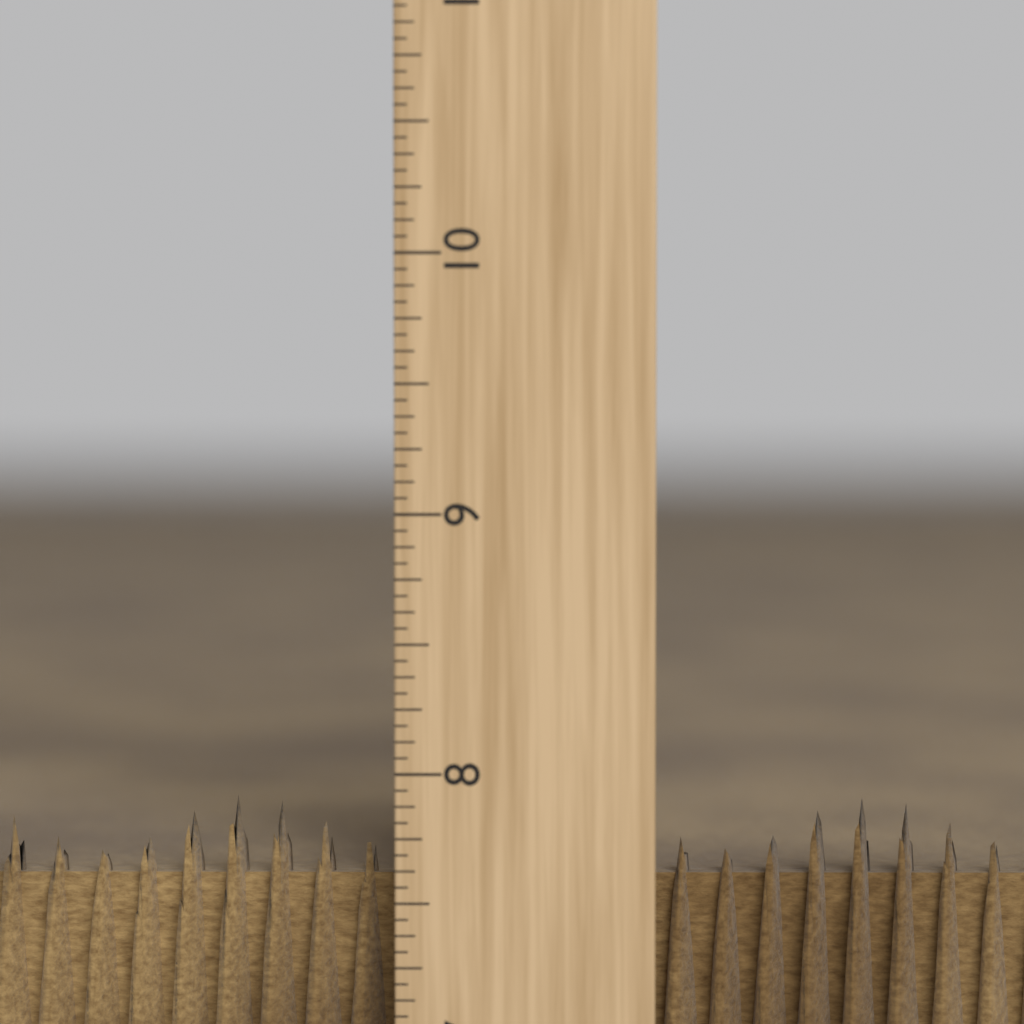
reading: 7.8750 inch
